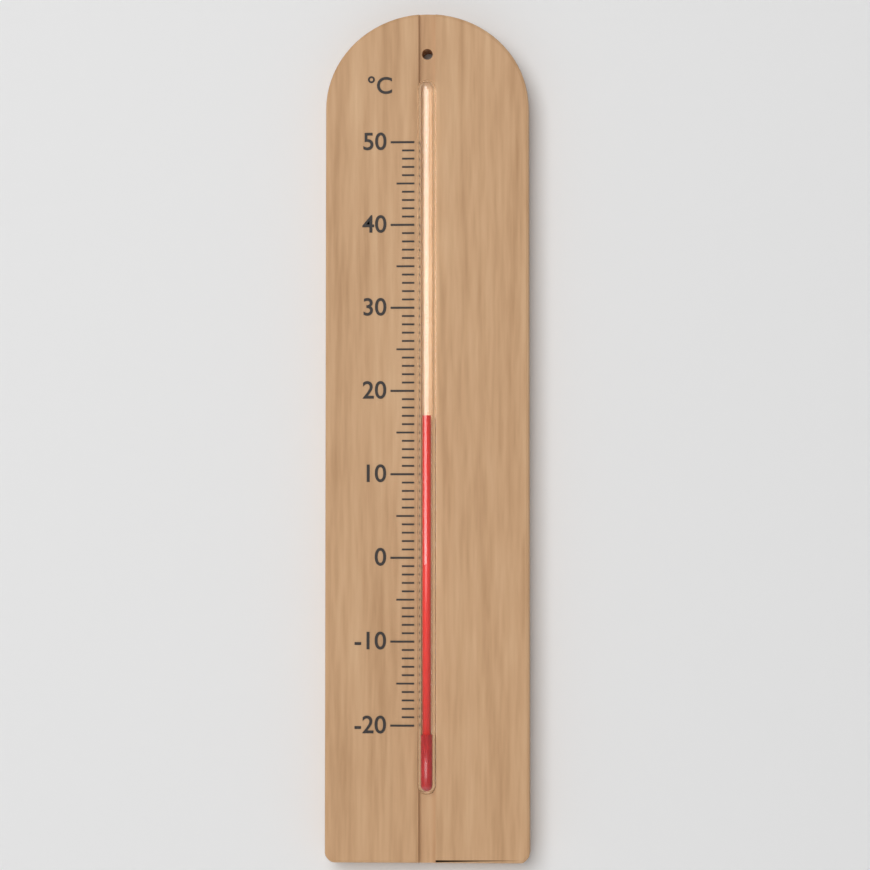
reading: 17 °C
